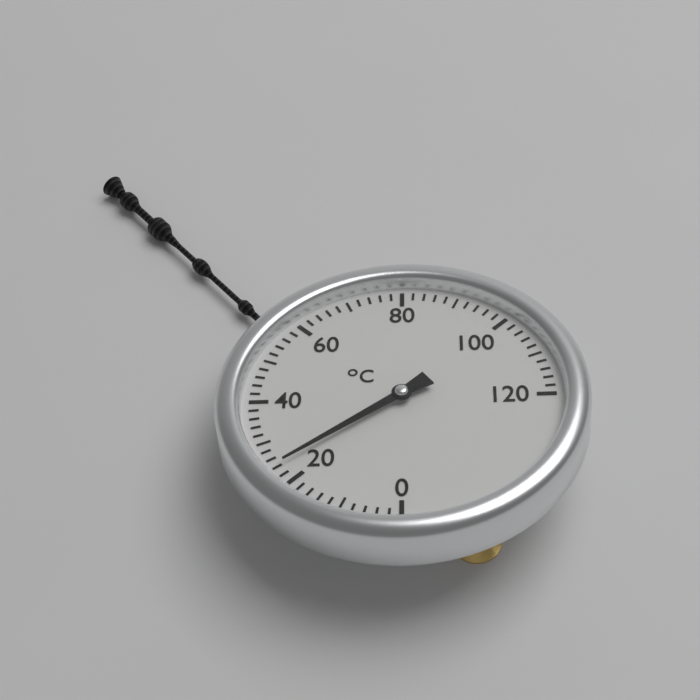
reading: 24 °C
